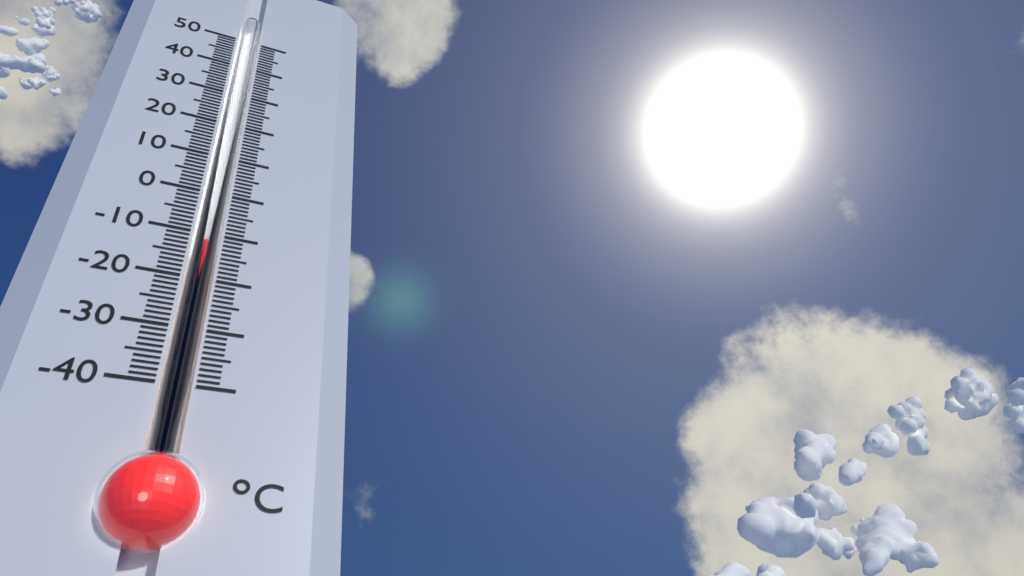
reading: -12 °C
